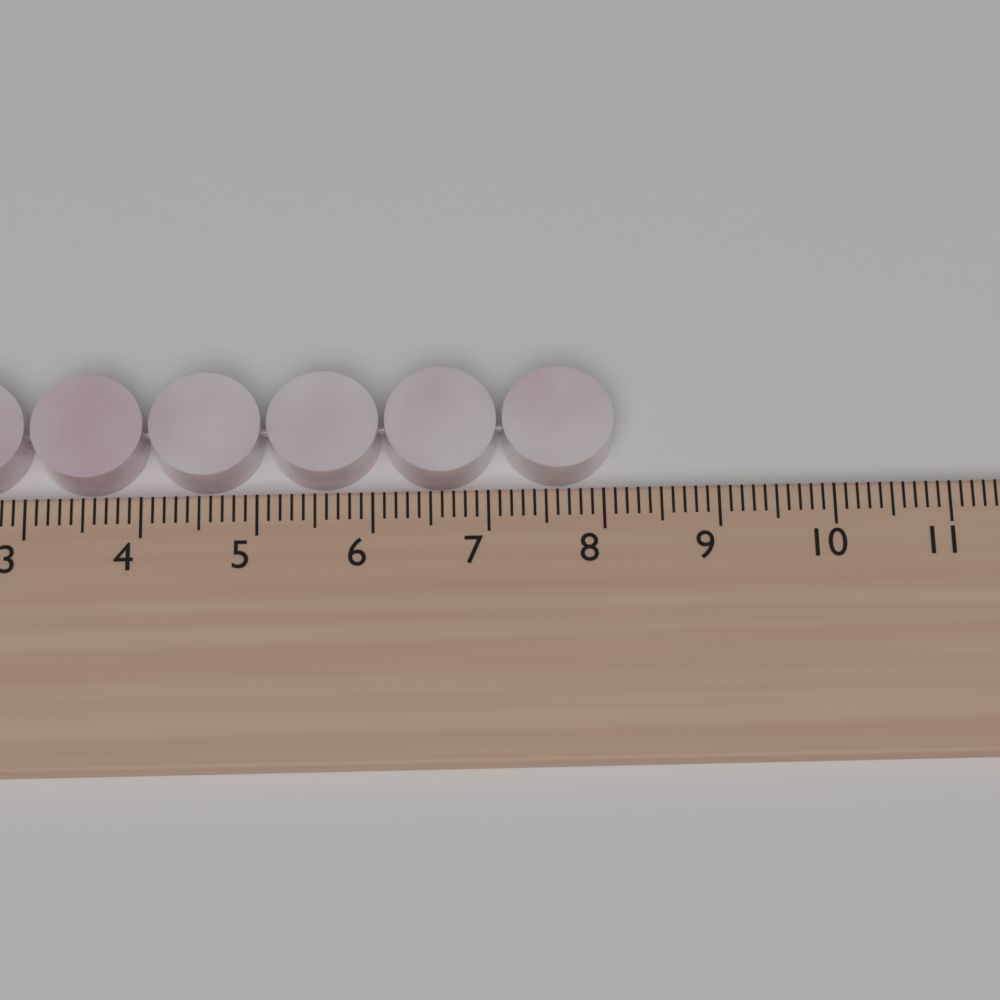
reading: 8.1 cm
